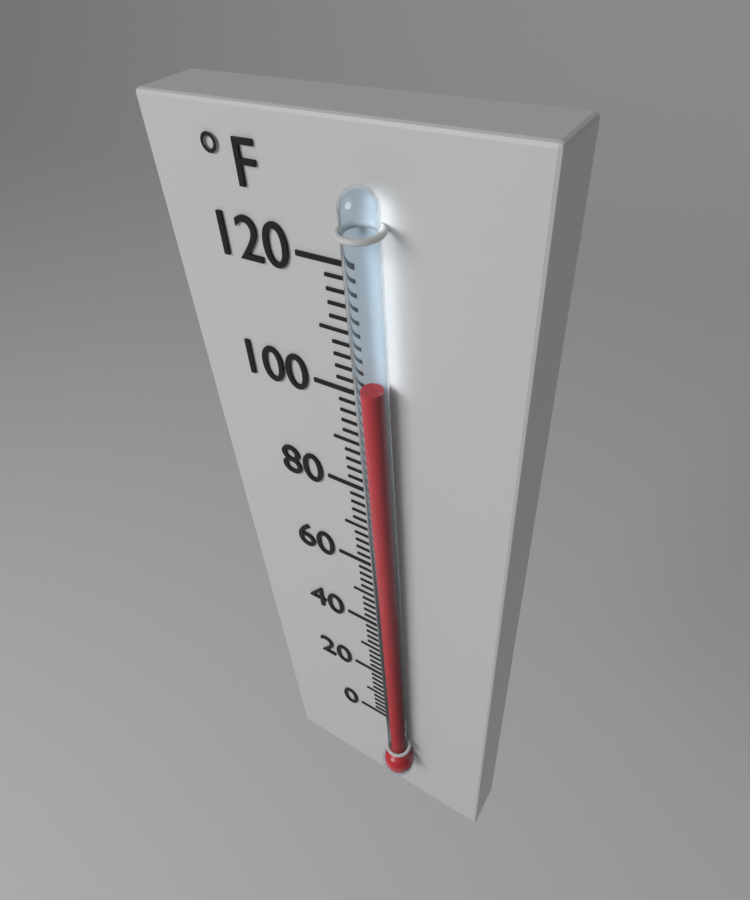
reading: 104 °F
